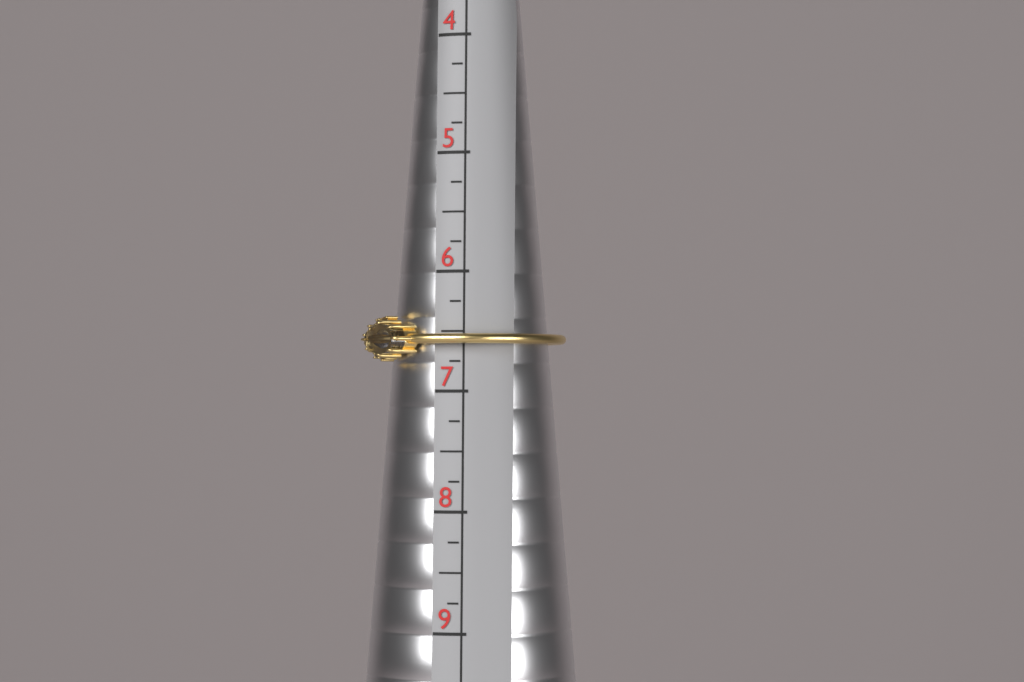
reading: 6.75 (no unit)
